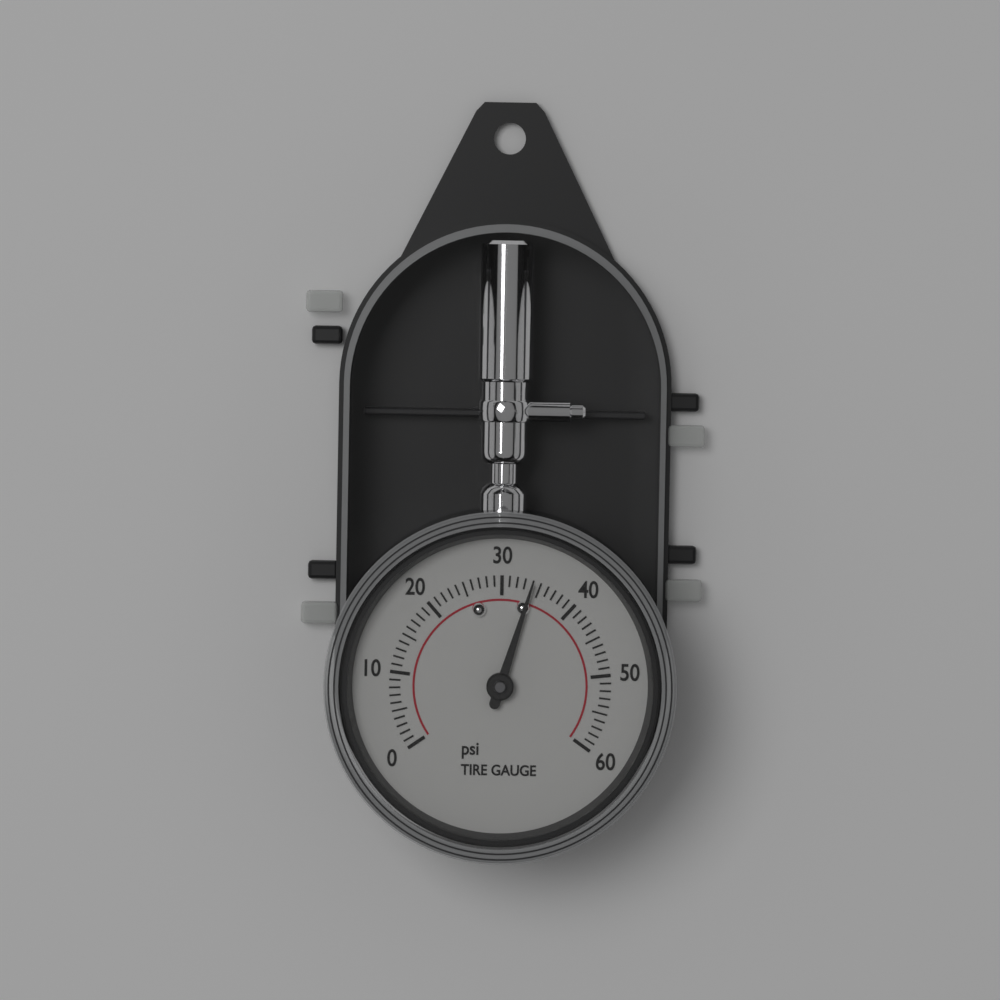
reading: 34 psi
